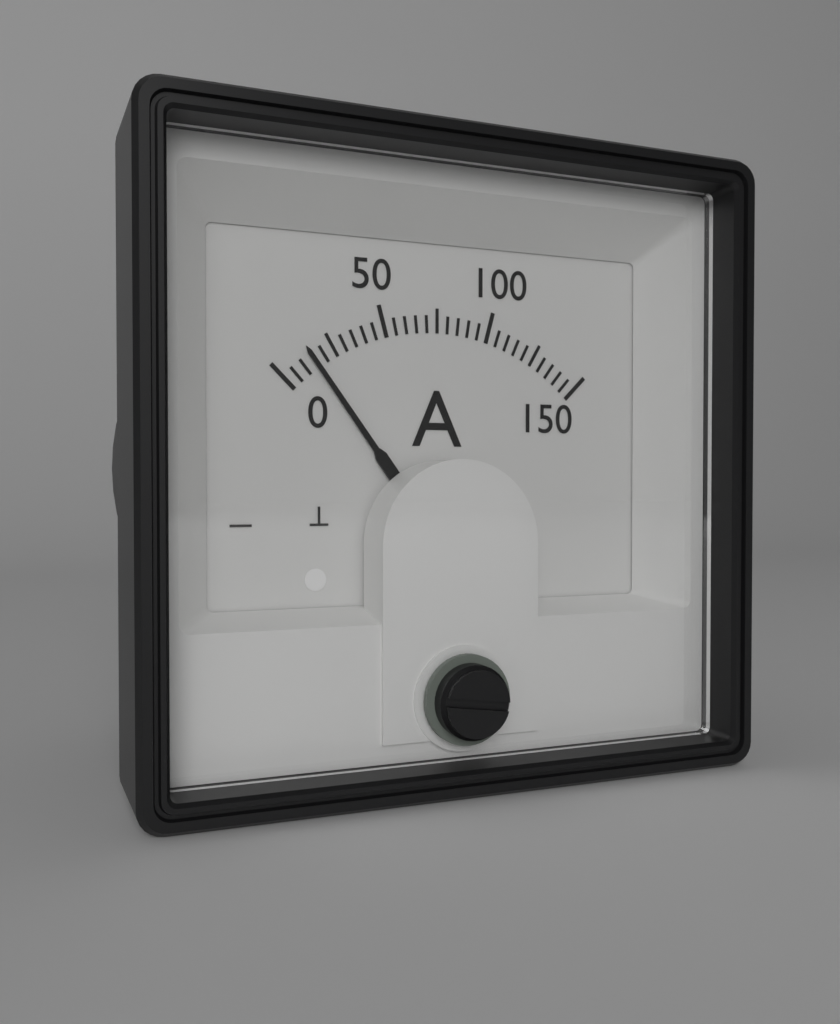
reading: 15 A
